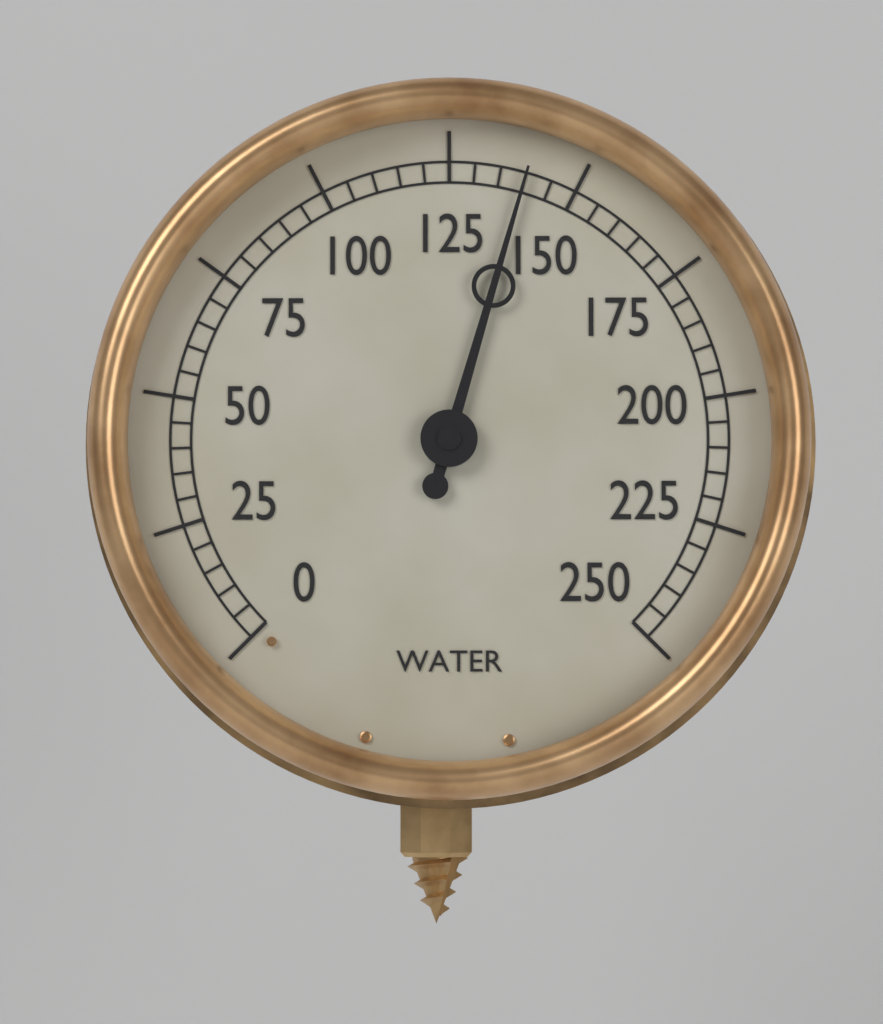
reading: 140 (no unit)
